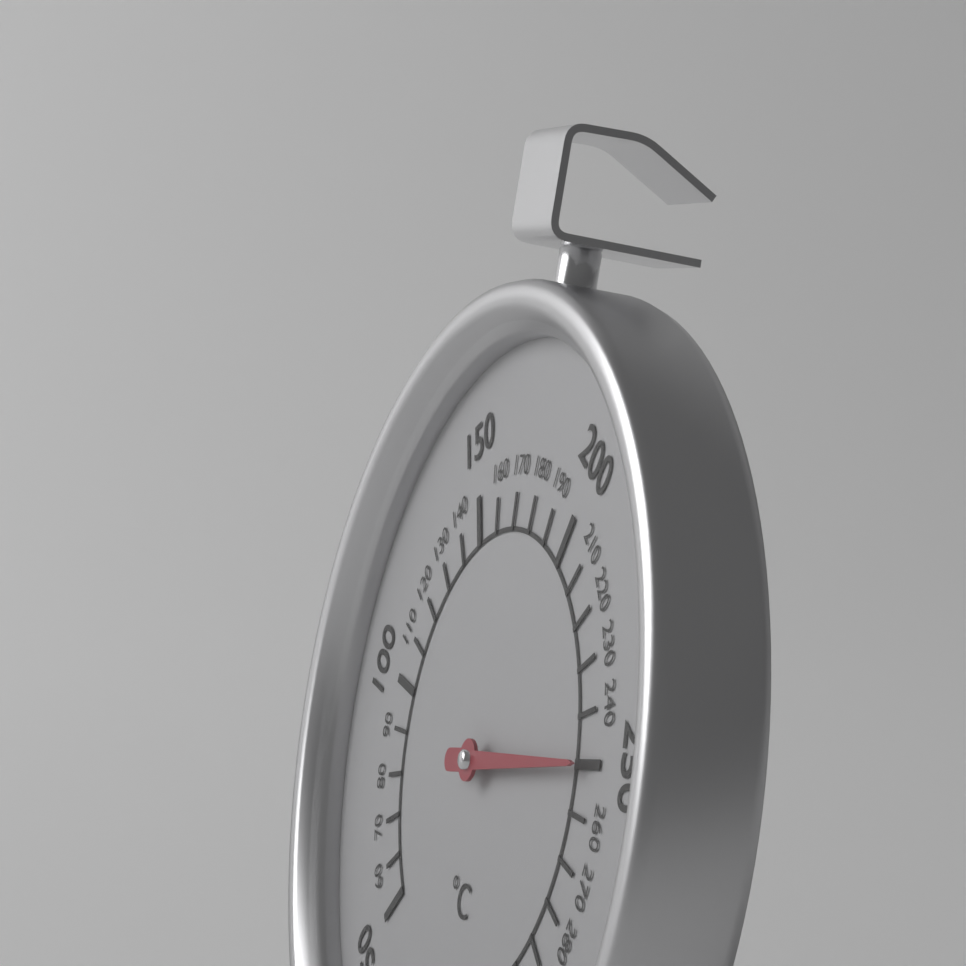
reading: 250 °C
